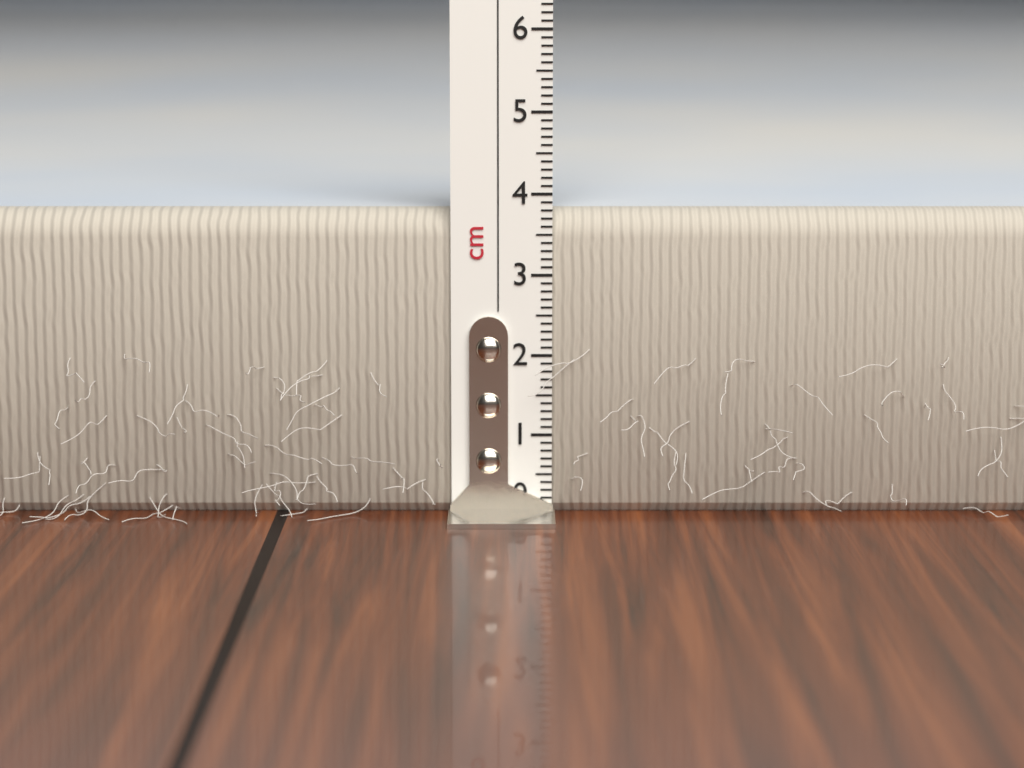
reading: 3.8 cm
